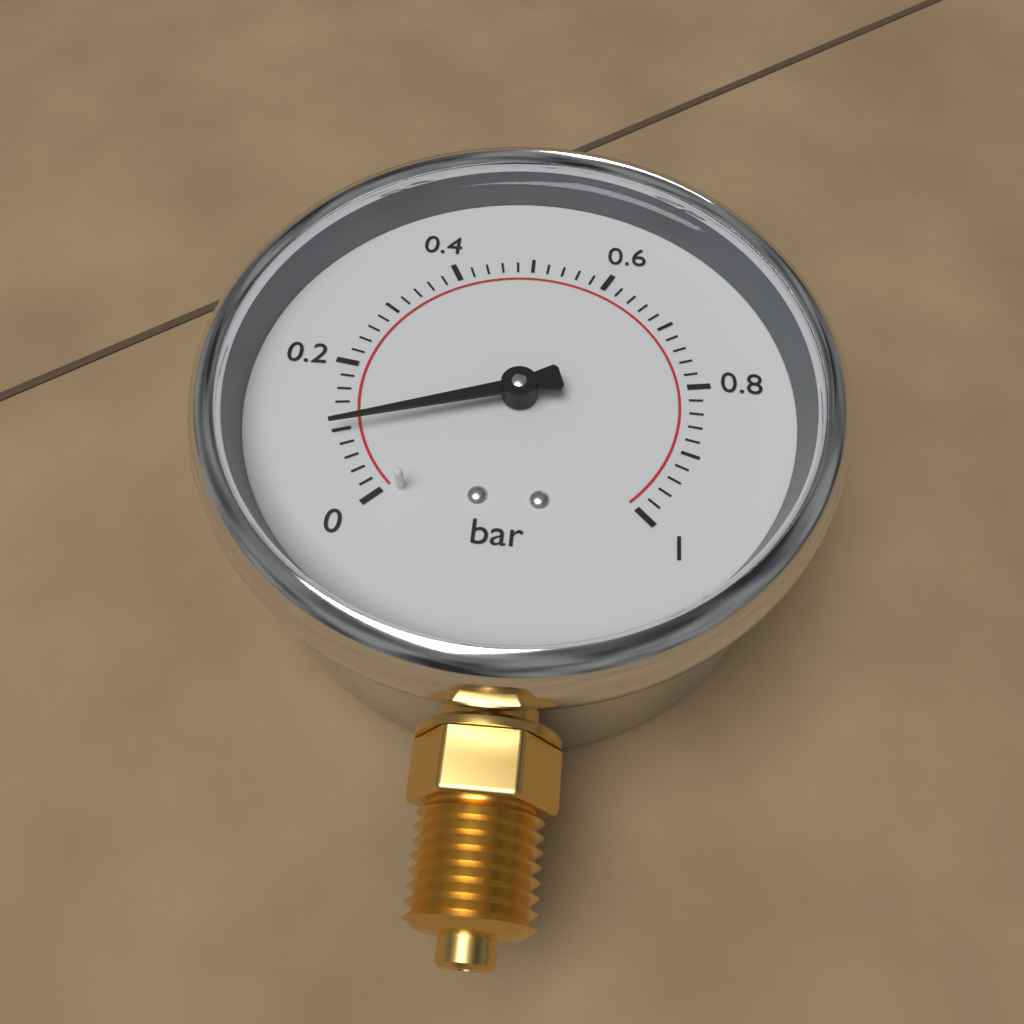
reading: 0.10 bar
